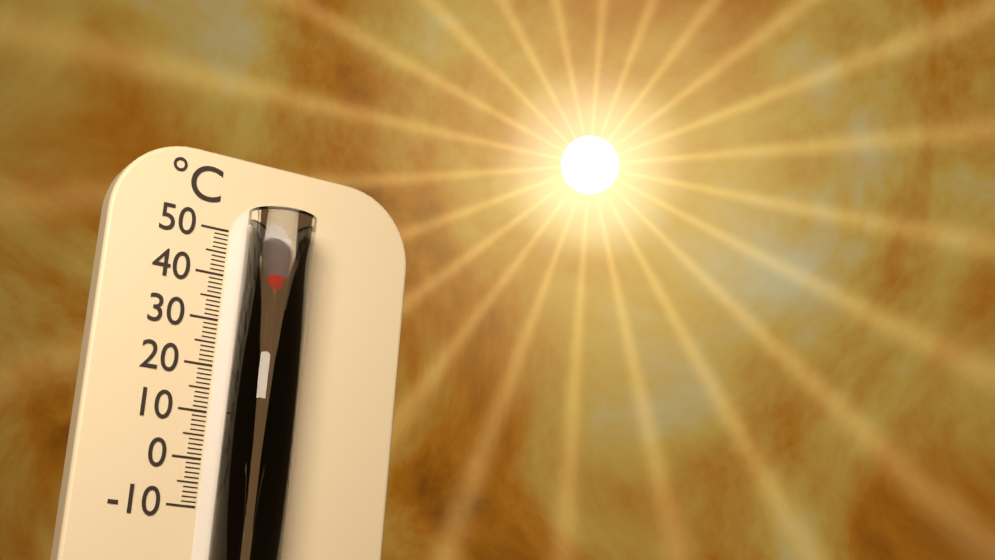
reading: 40 °C
